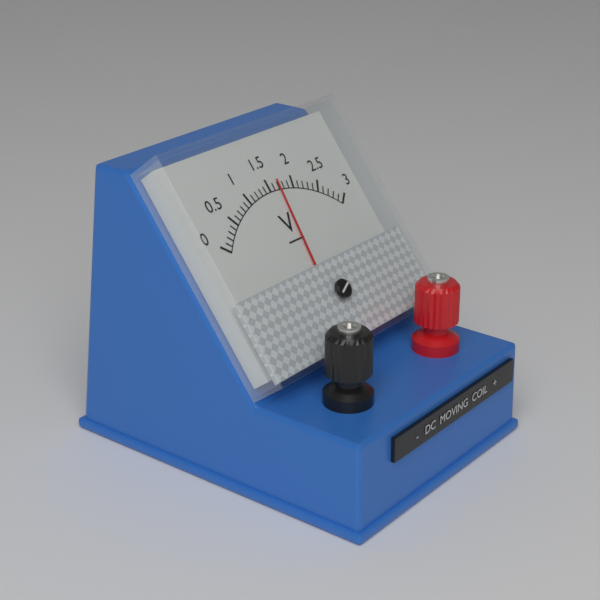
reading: 1.7 V
